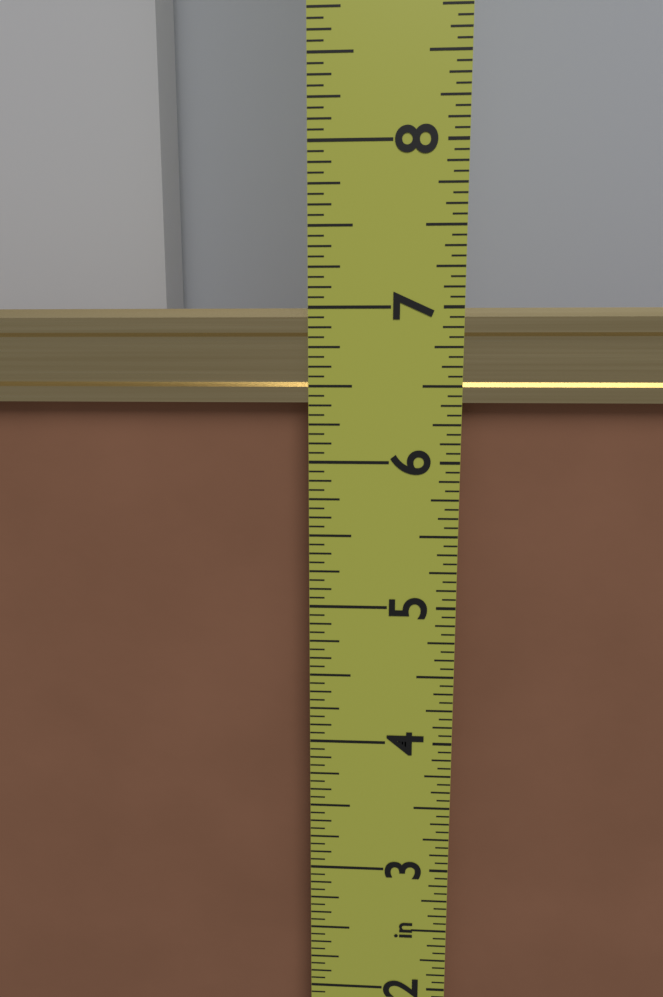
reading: 7.0000 in
